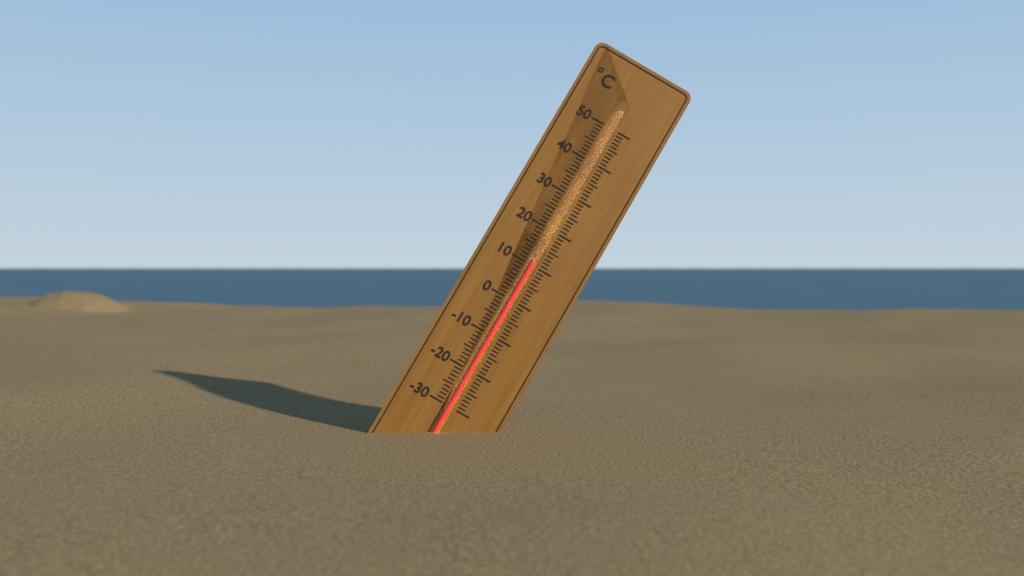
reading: 11 °C
